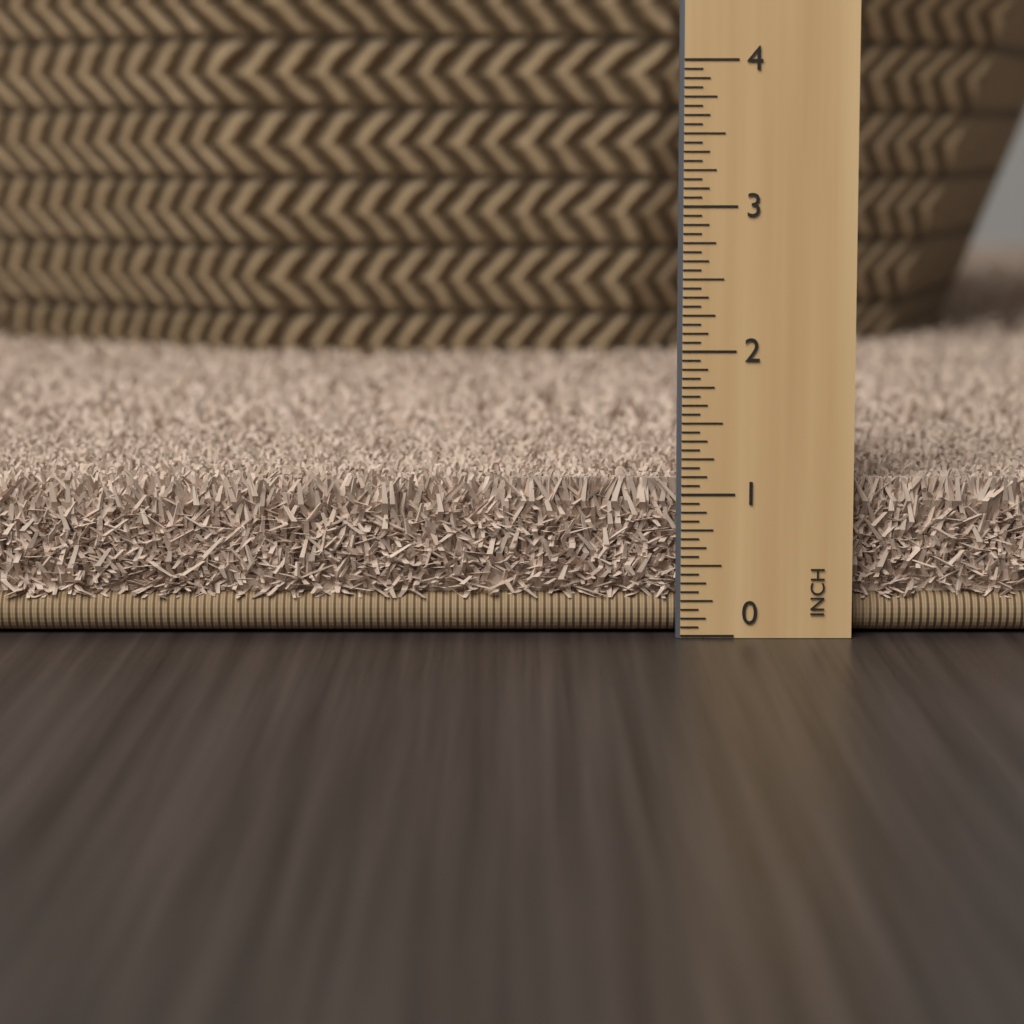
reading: 1.1000 in
